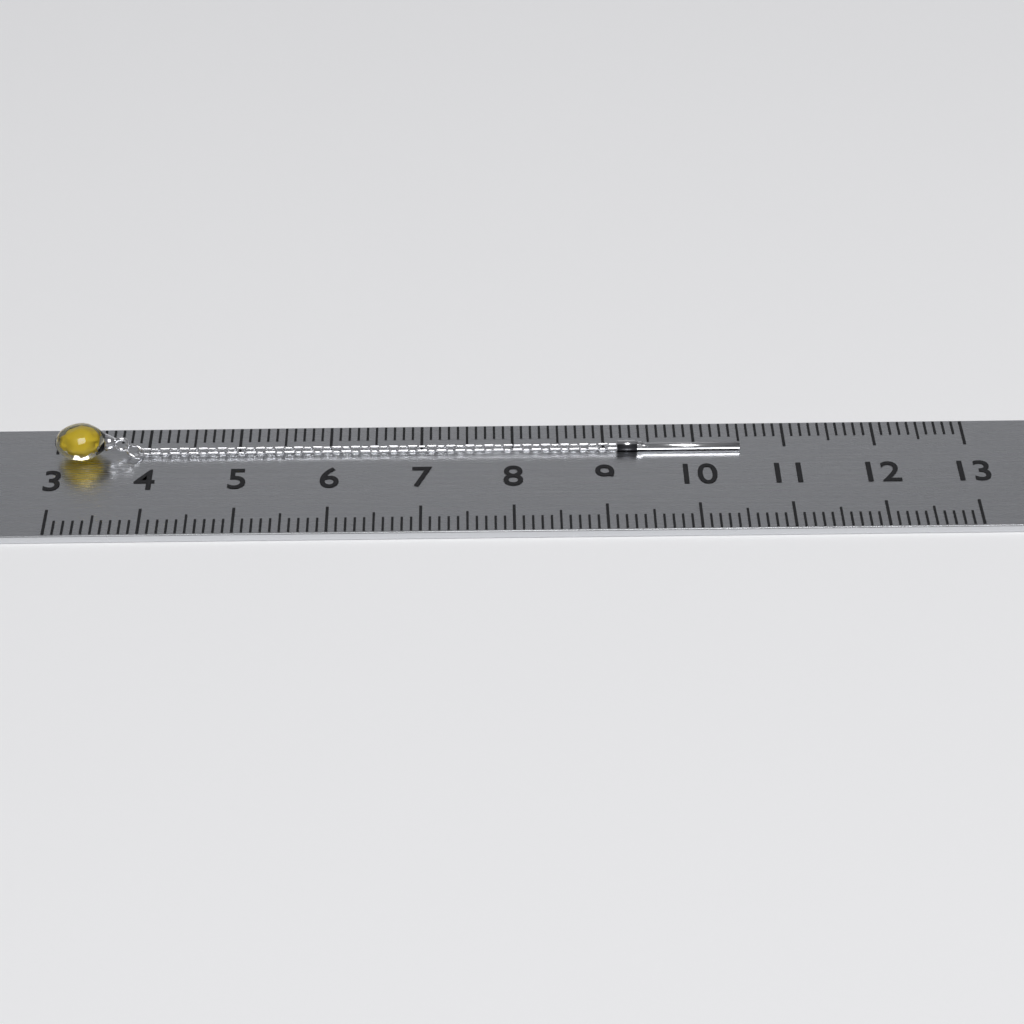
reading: 10.5 (no unit)
